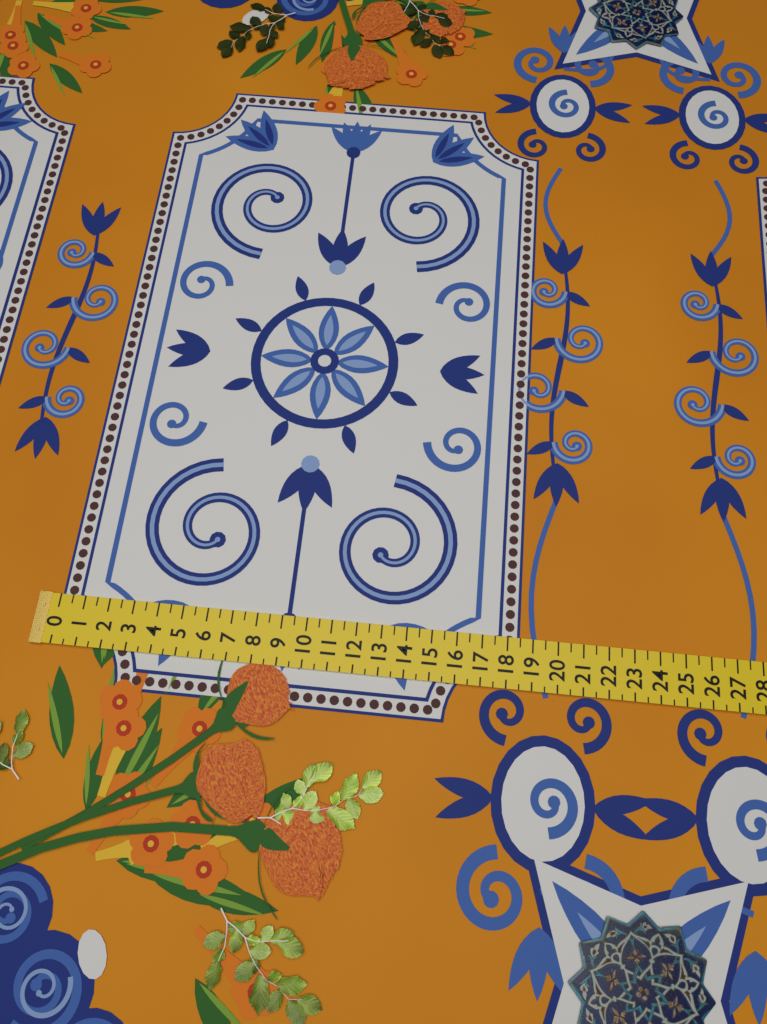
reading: 18.5 (no unit)
